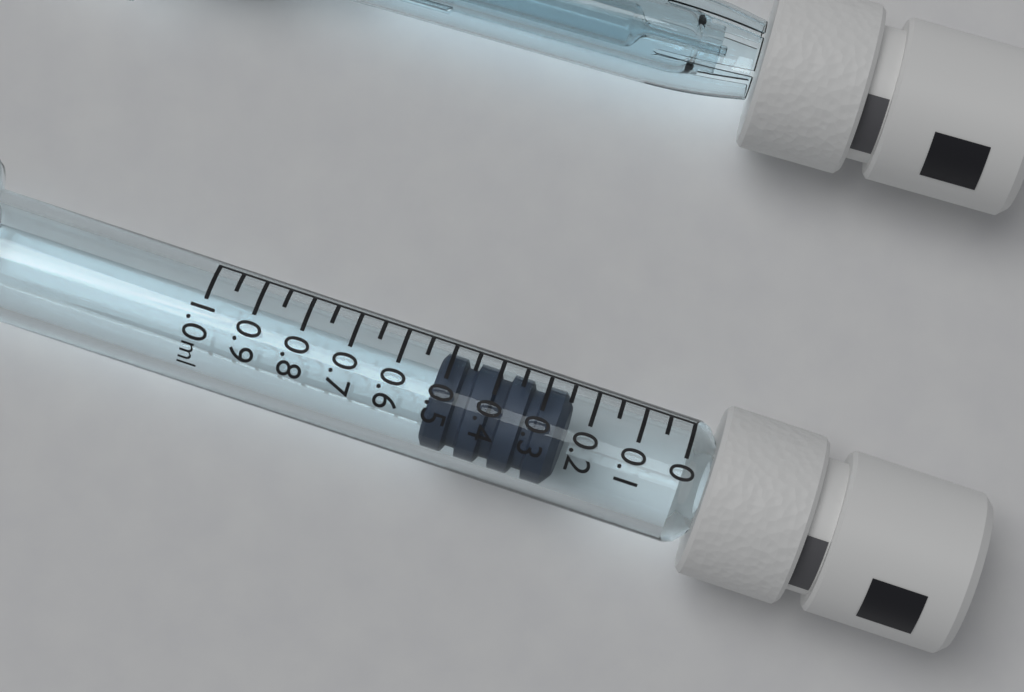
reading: 0.25 ml
